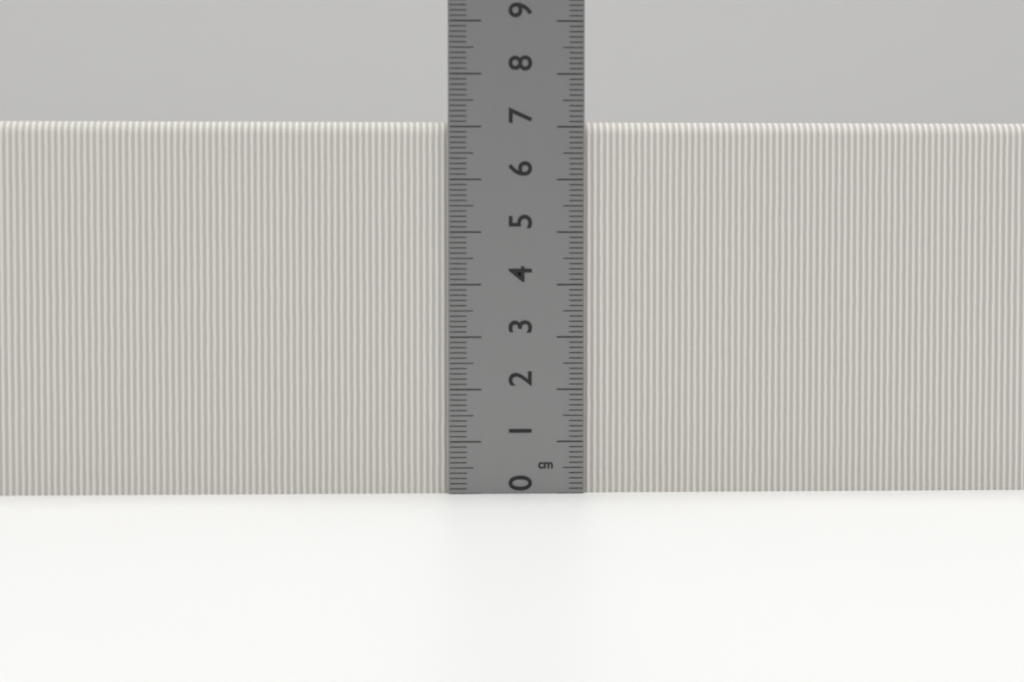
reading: 7.1 cm
